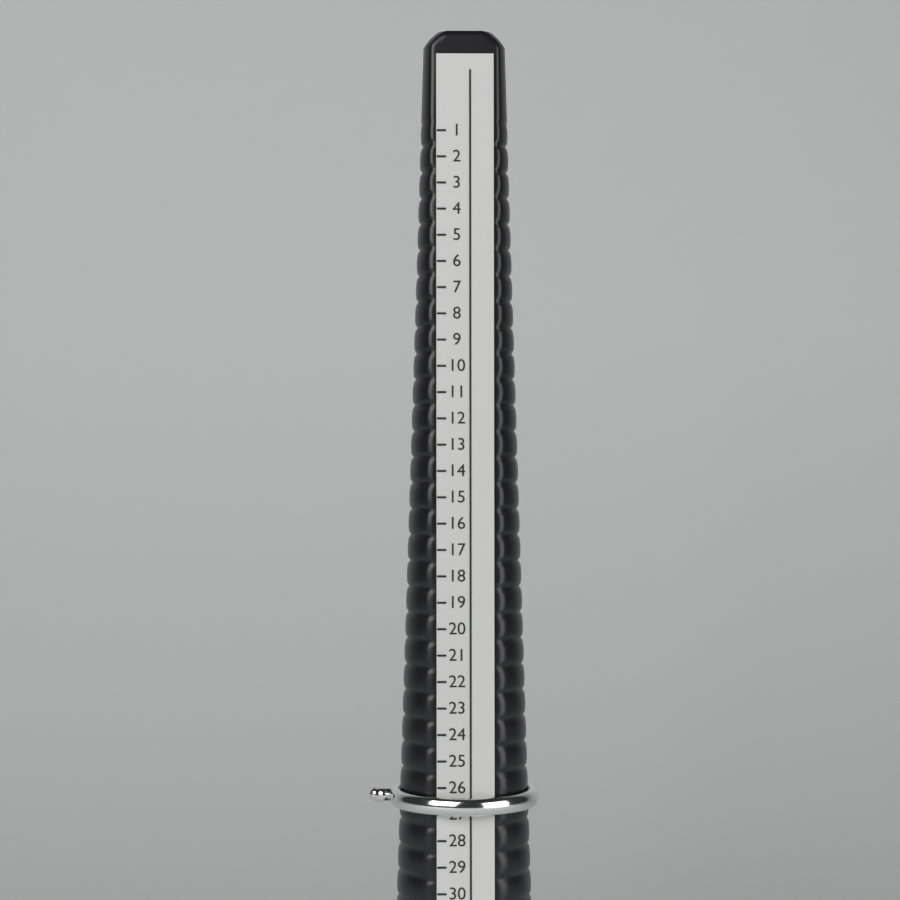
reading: 27 (no unit)
